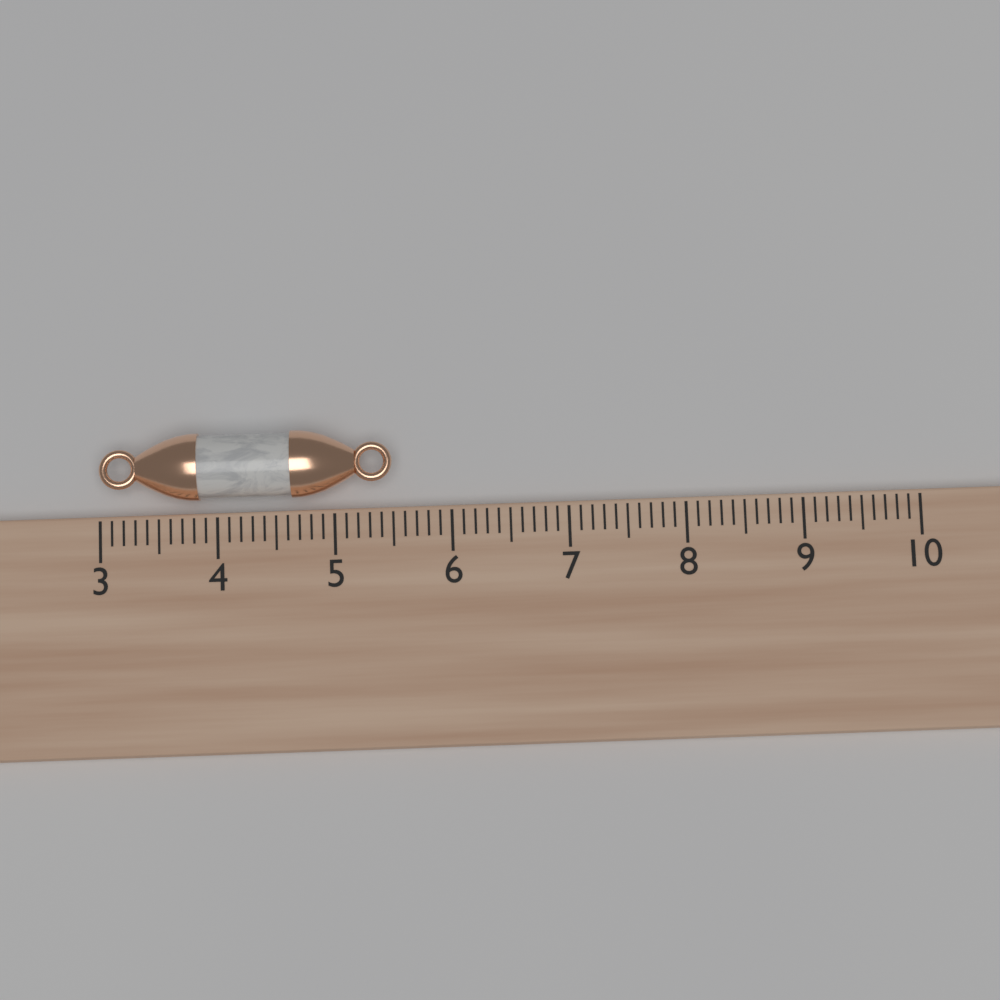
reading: 5.5 (no unit)
